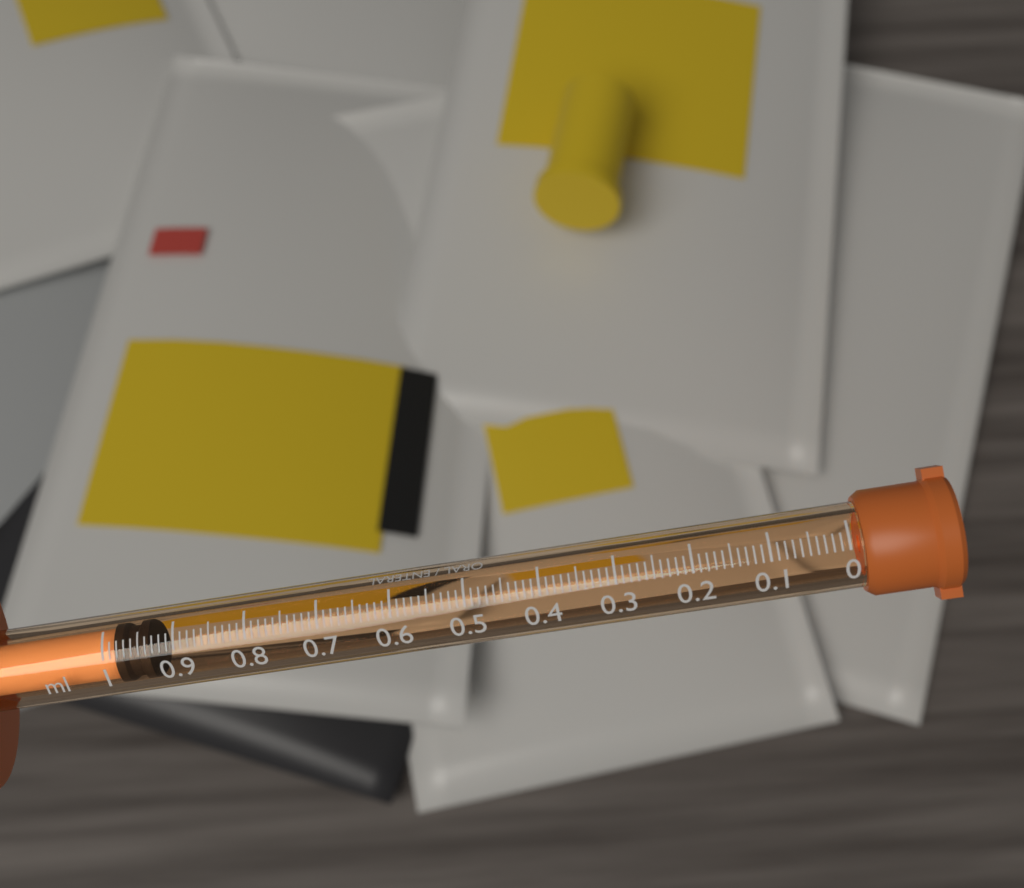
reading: 0.94 ml
